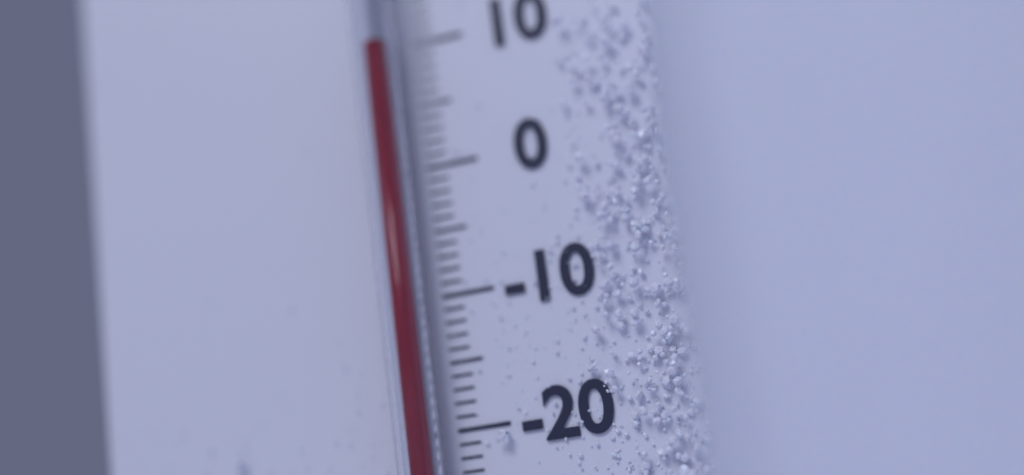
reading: 10 °C
